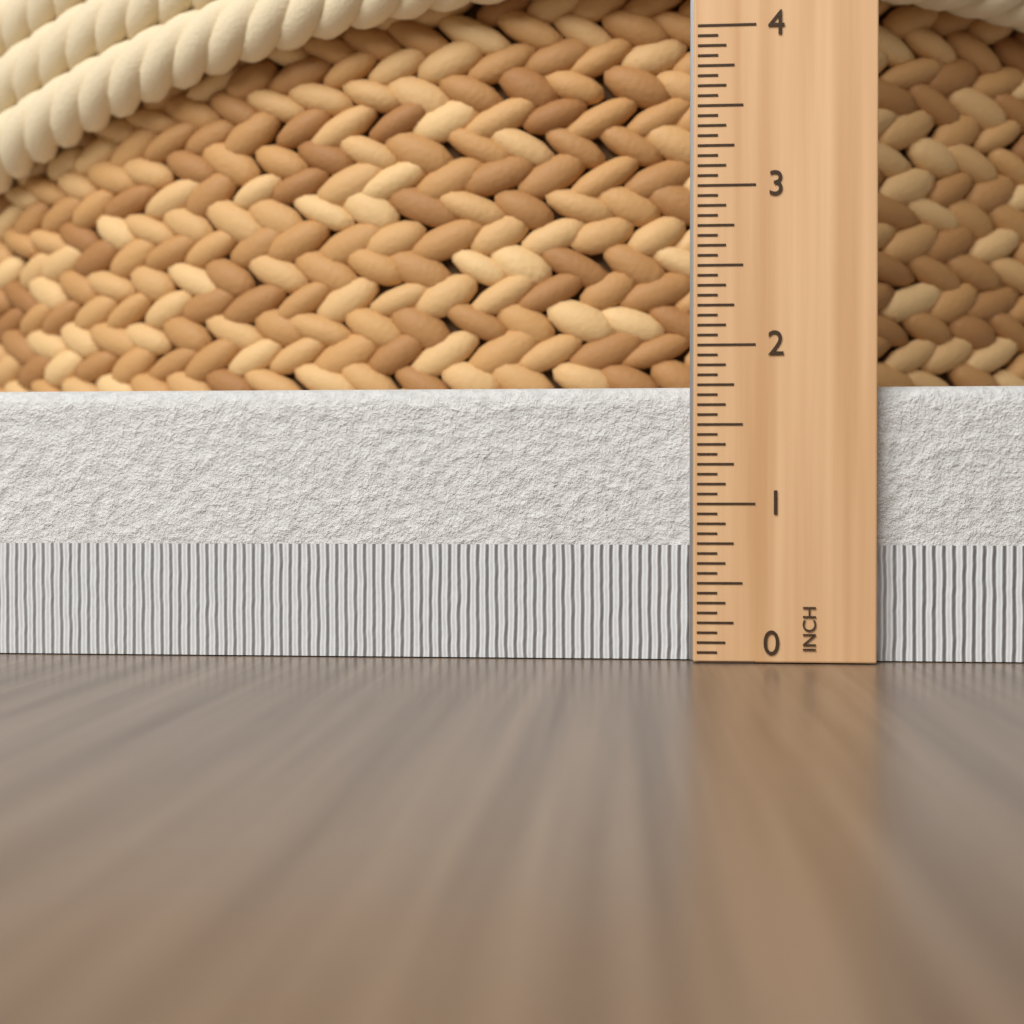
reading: 1.7500 in
